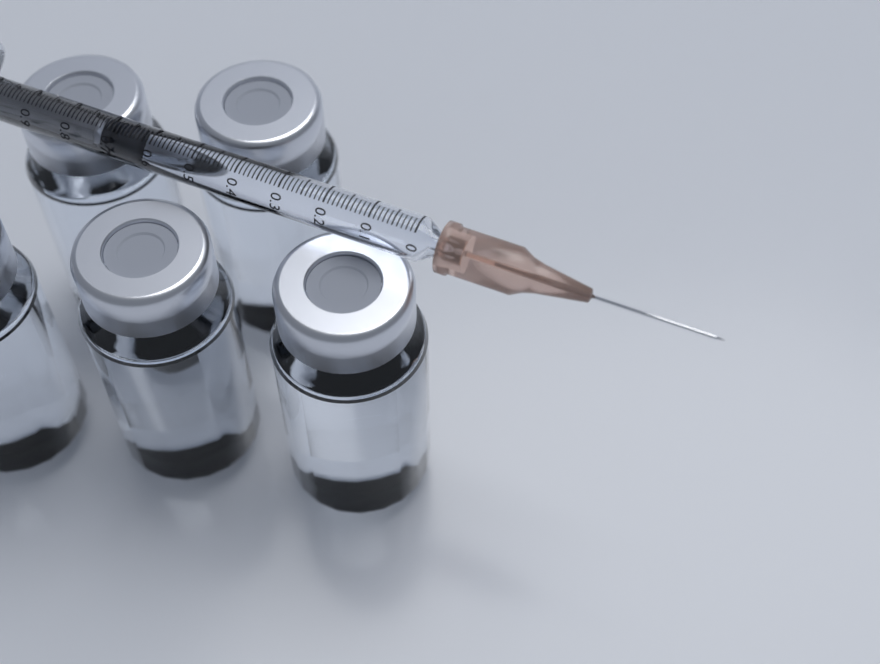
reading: 0.61 ml
